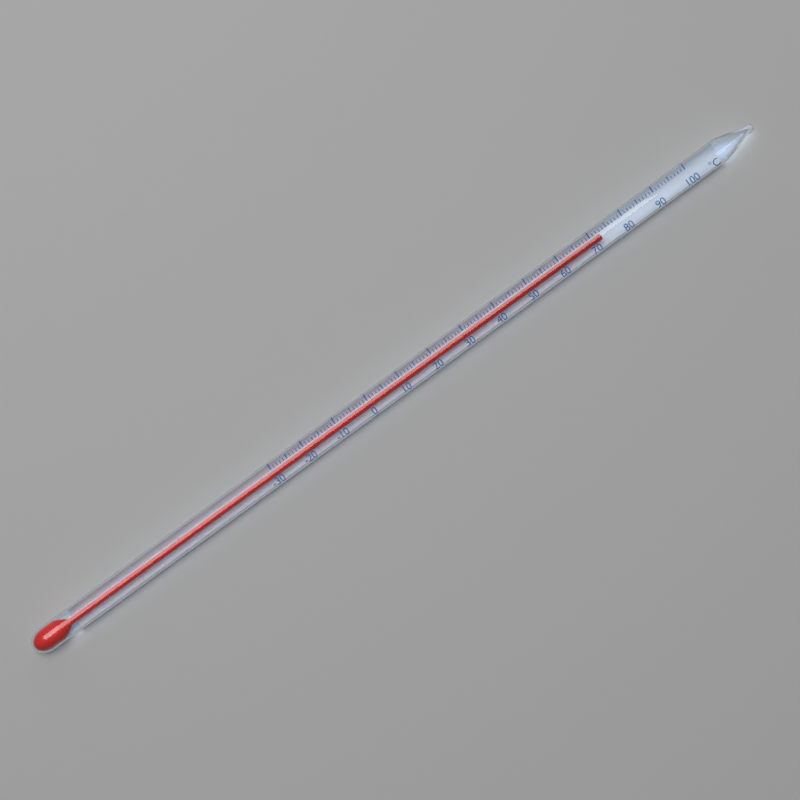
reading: 73 °C
